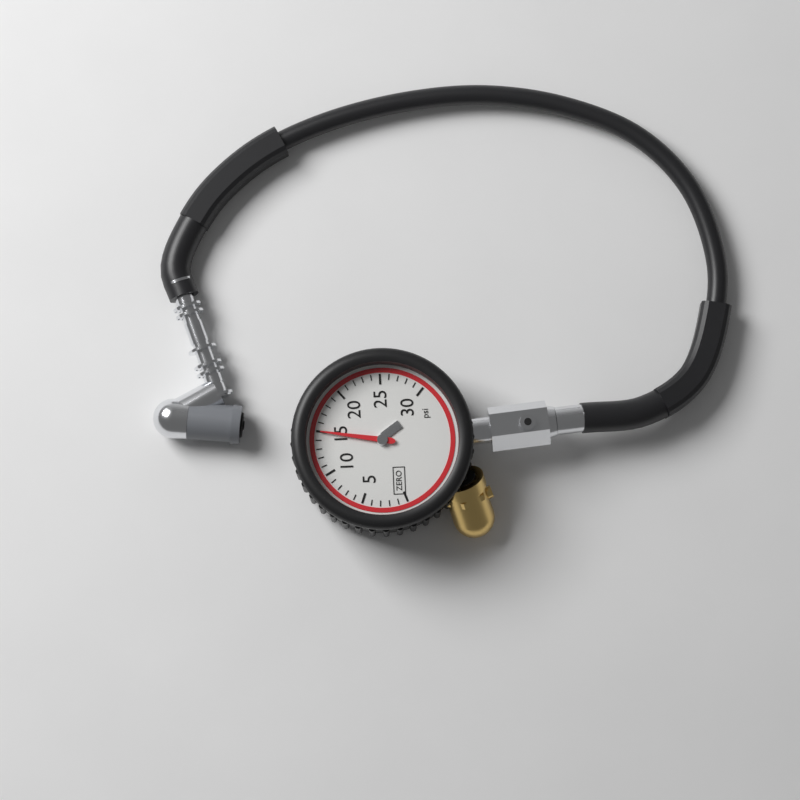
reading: 15 psi
